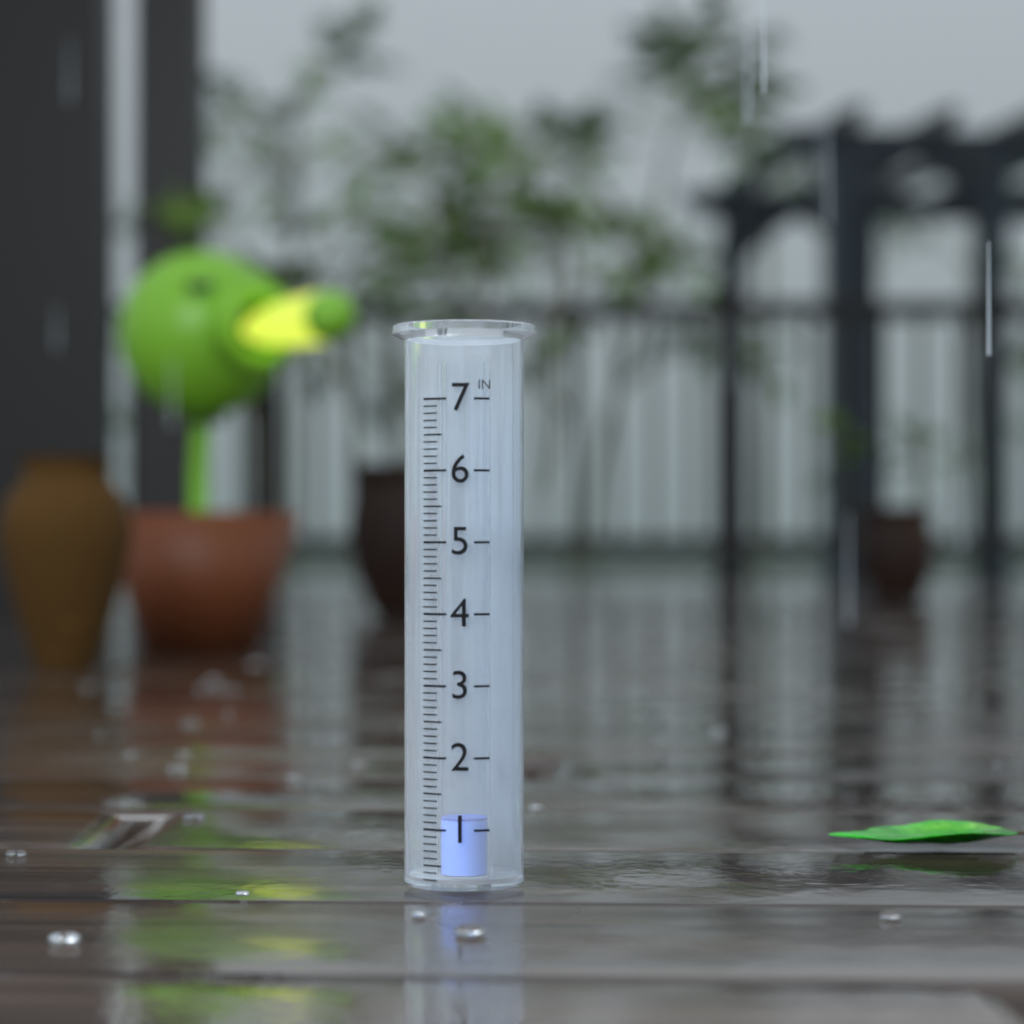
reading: 1.1 in
